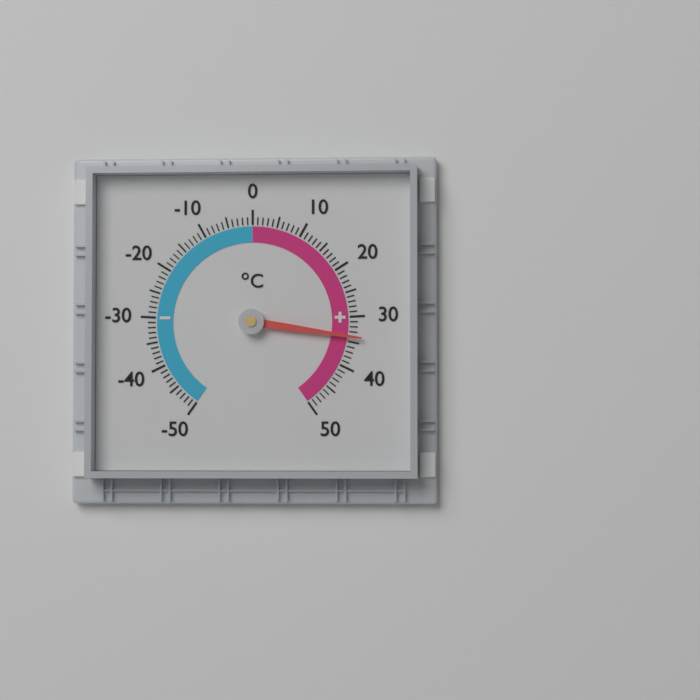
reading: 34 °C
